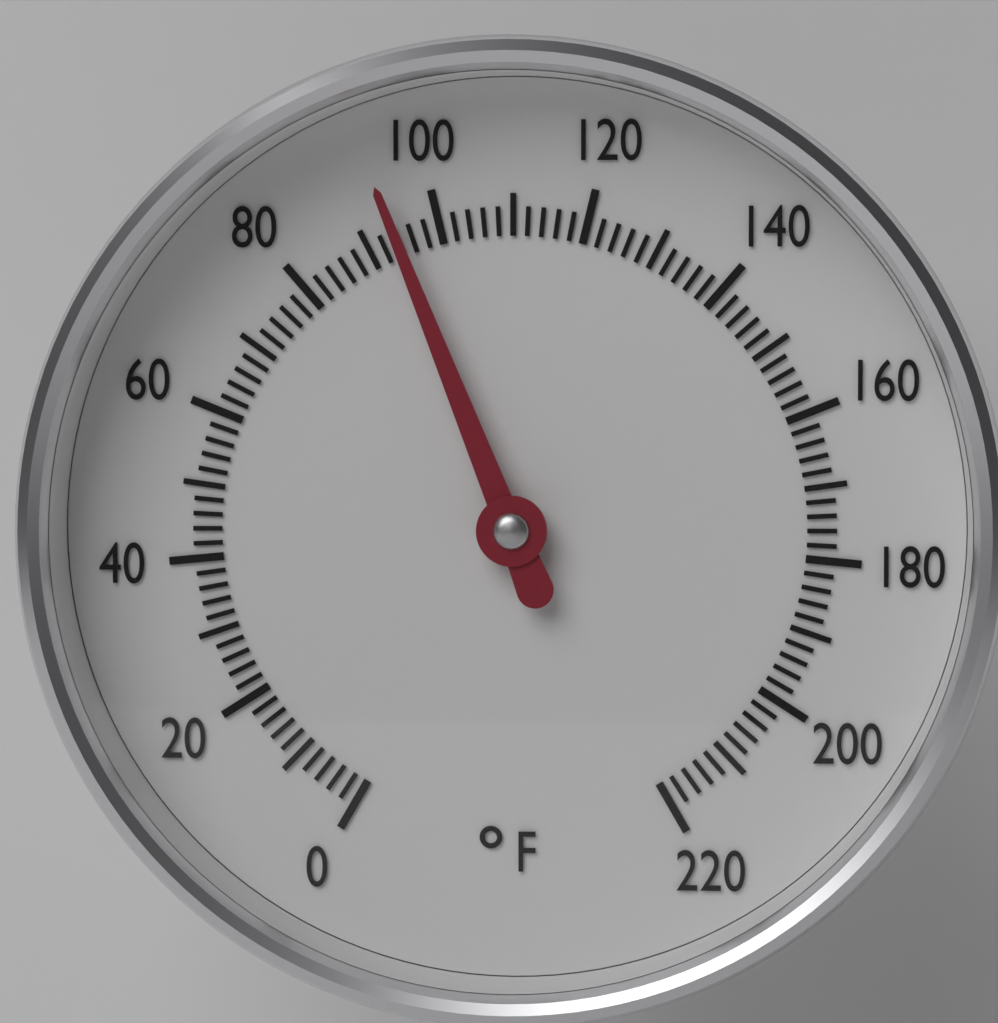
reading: 94 °F
